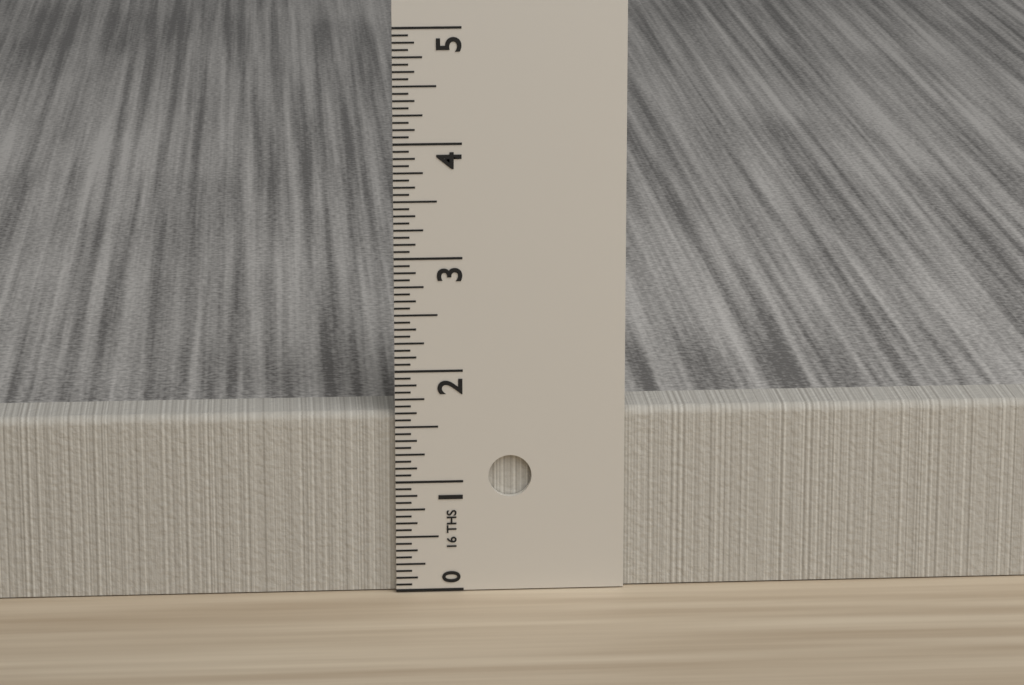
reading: 1.6250 in
